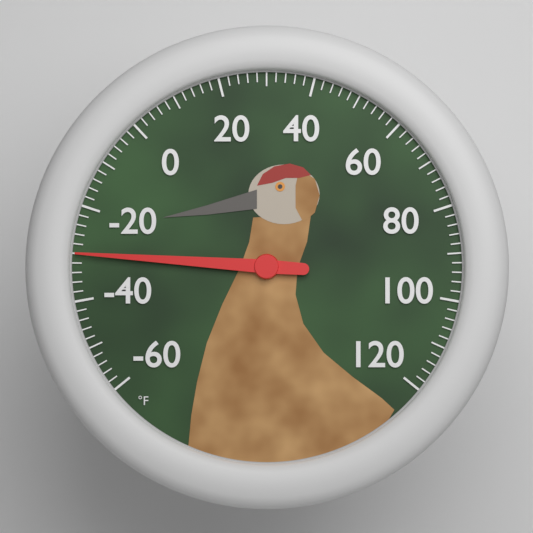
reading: -30 °F
